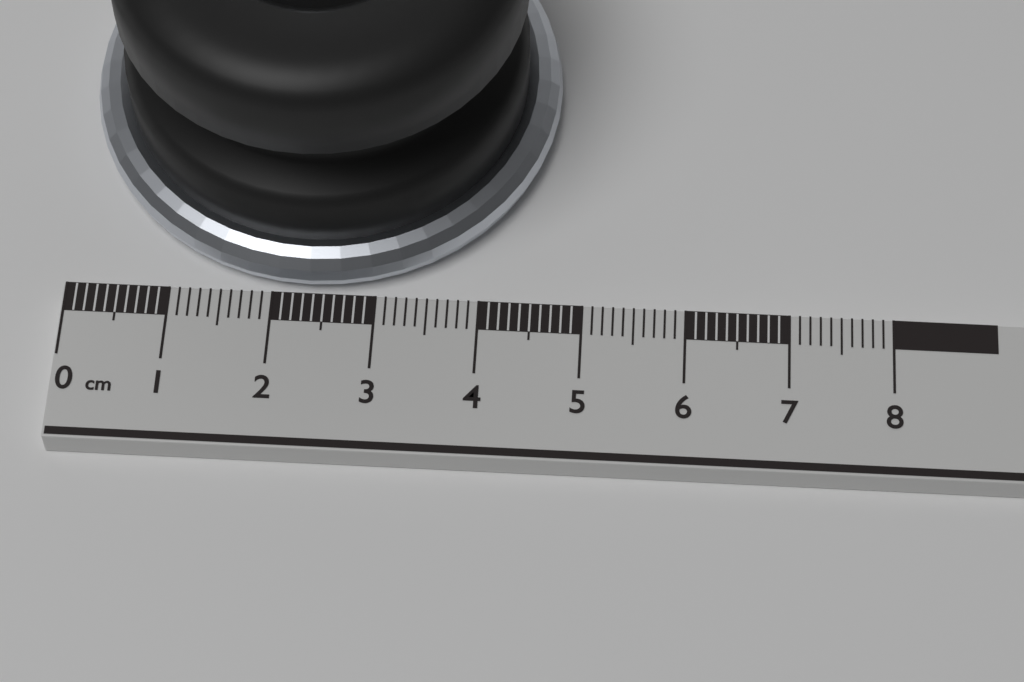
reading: 4.7 cm
